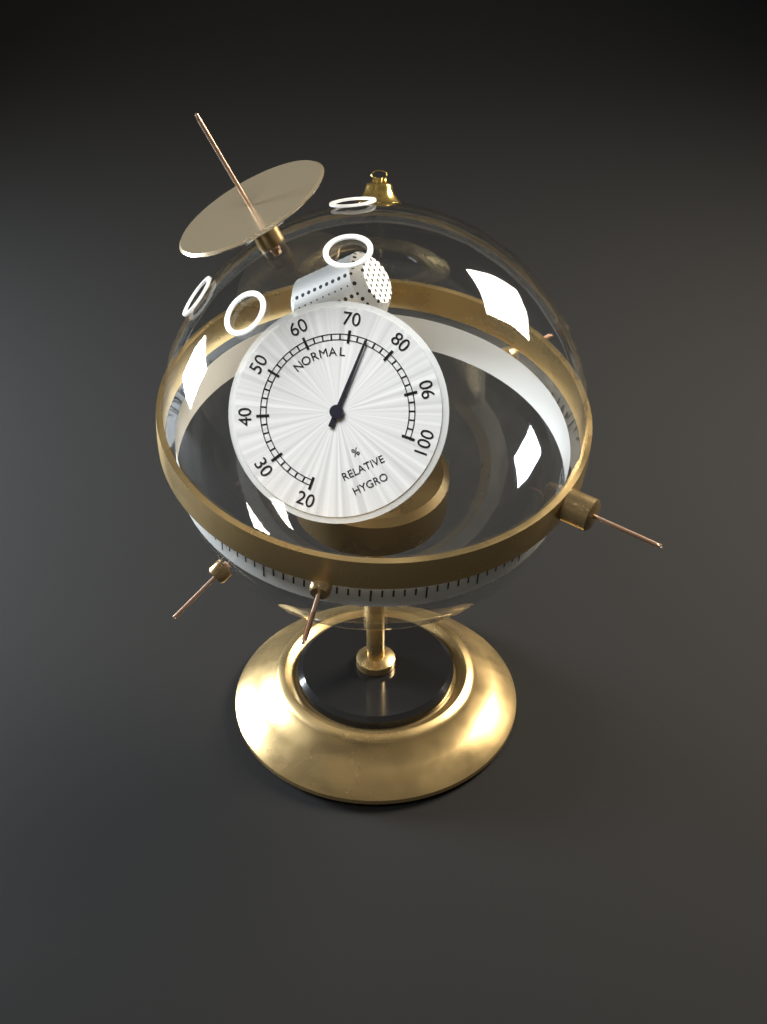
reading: 74 %
